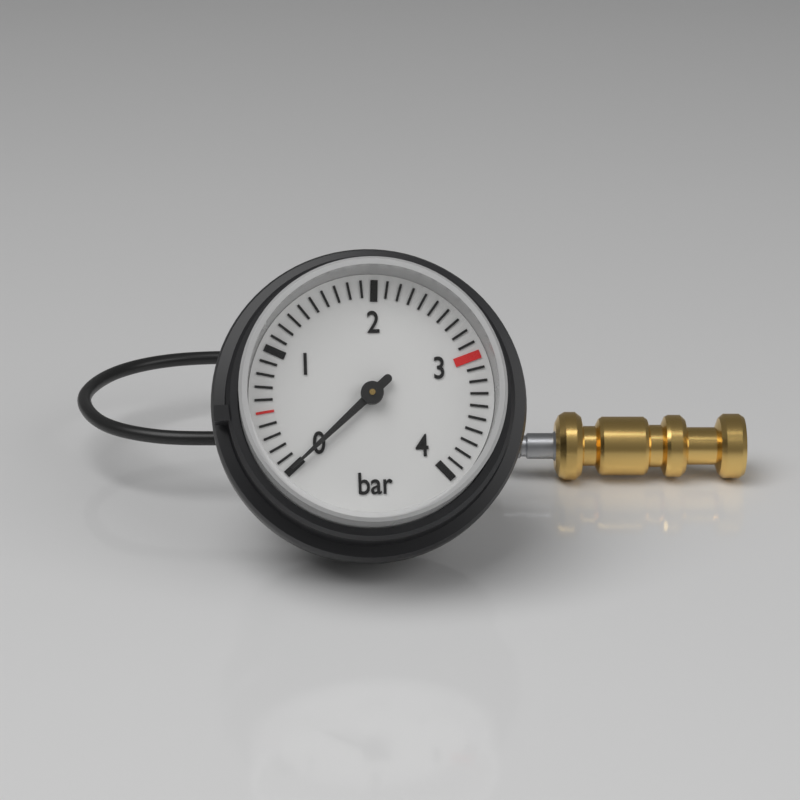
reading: 0.0 bar
